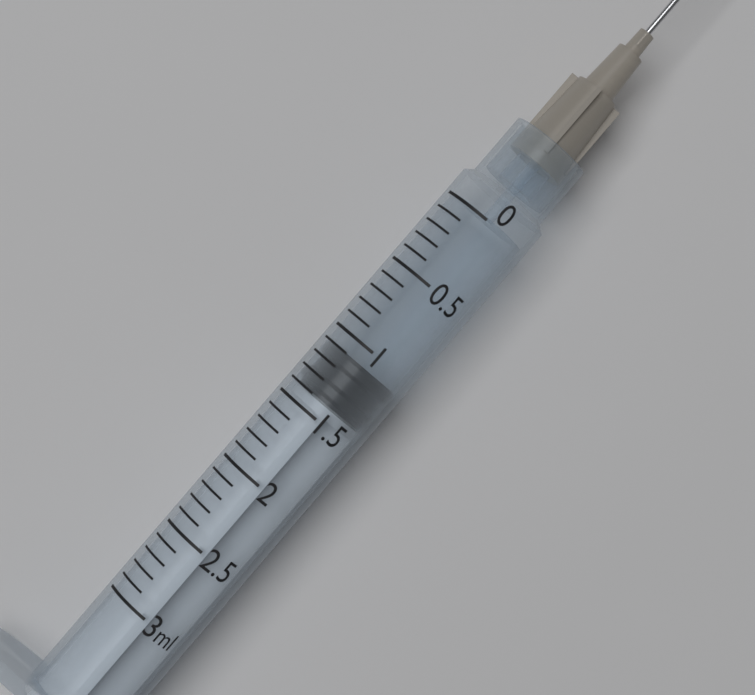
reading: 1.1 ml
